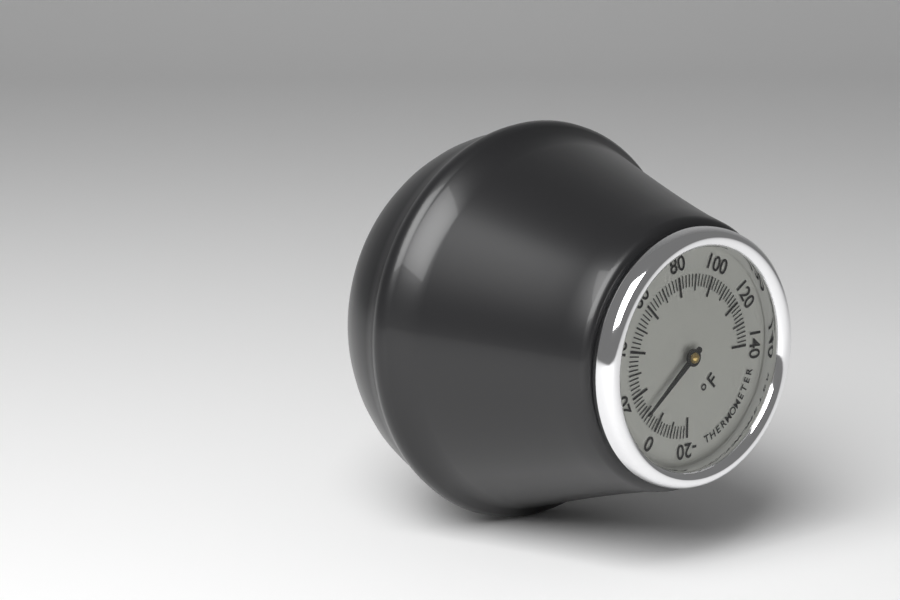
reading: 10 °F
